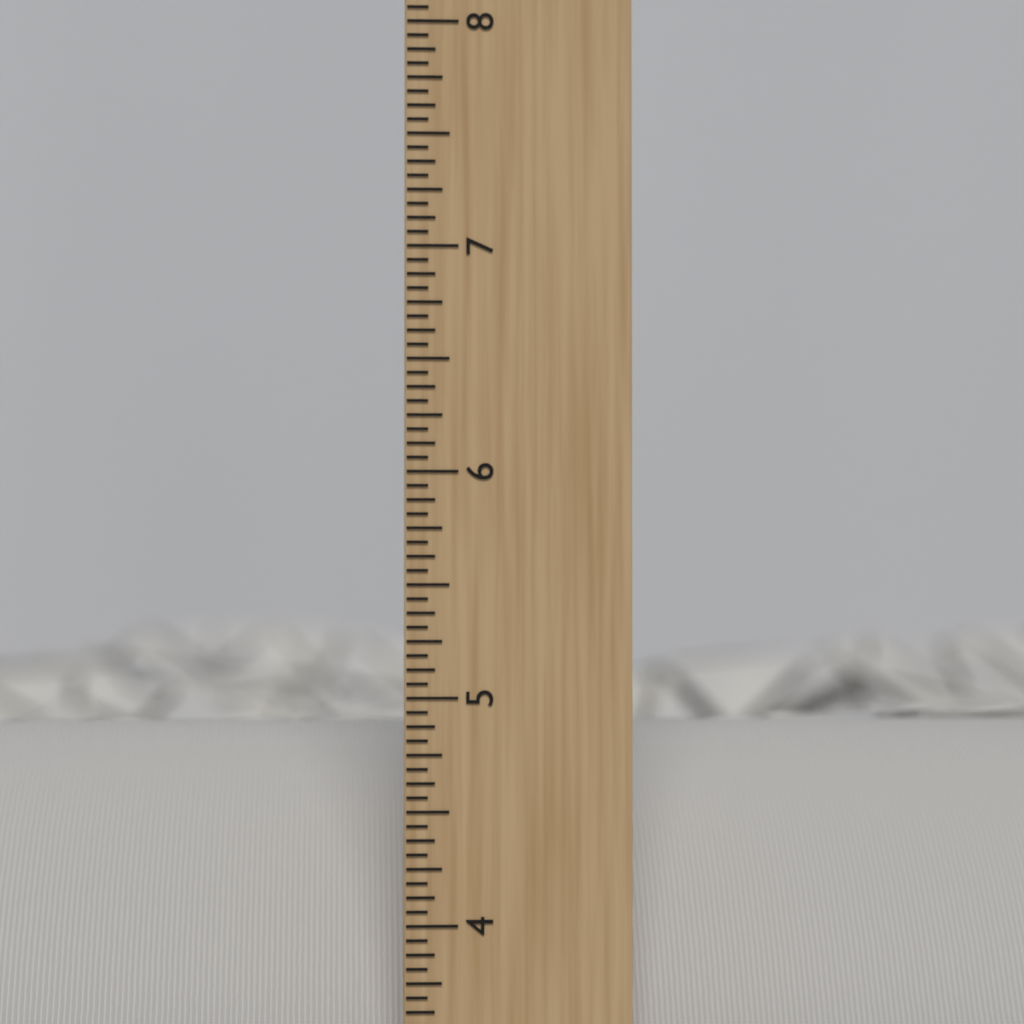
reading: 4.8125 inch
